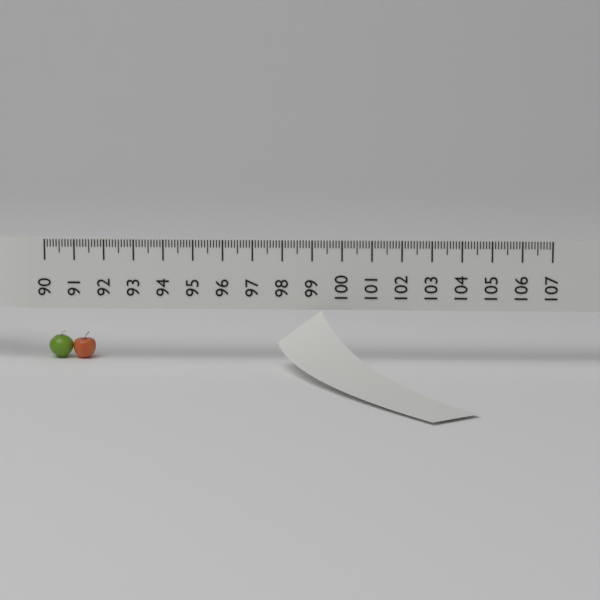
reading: 91.6 (no unit)
